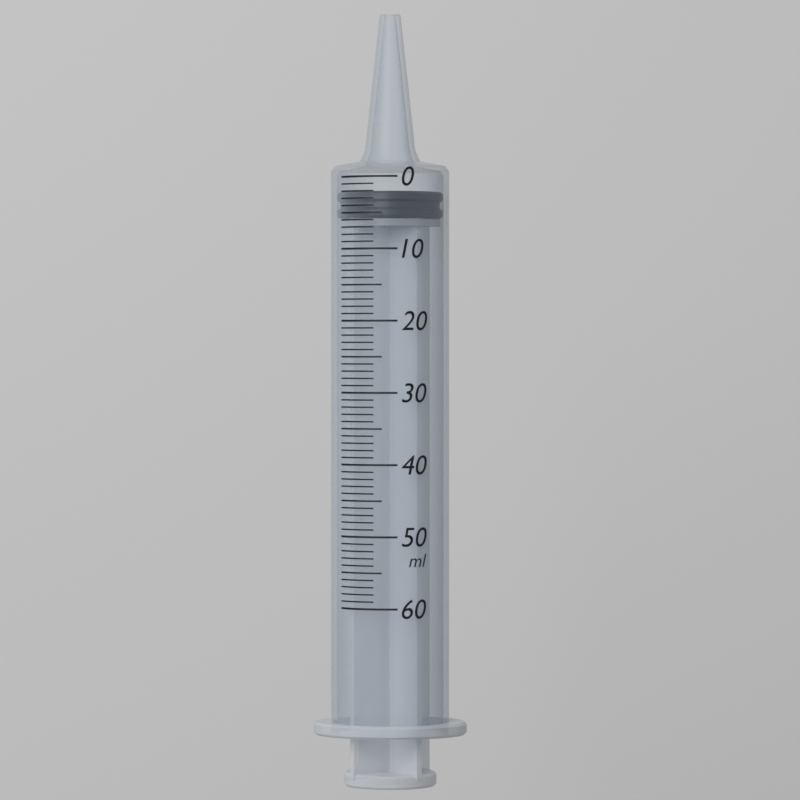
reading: 2 ml
